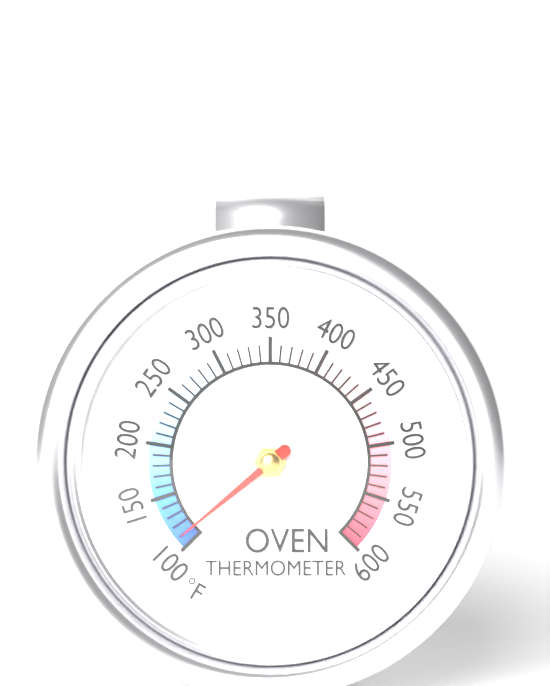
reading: 110 °F
